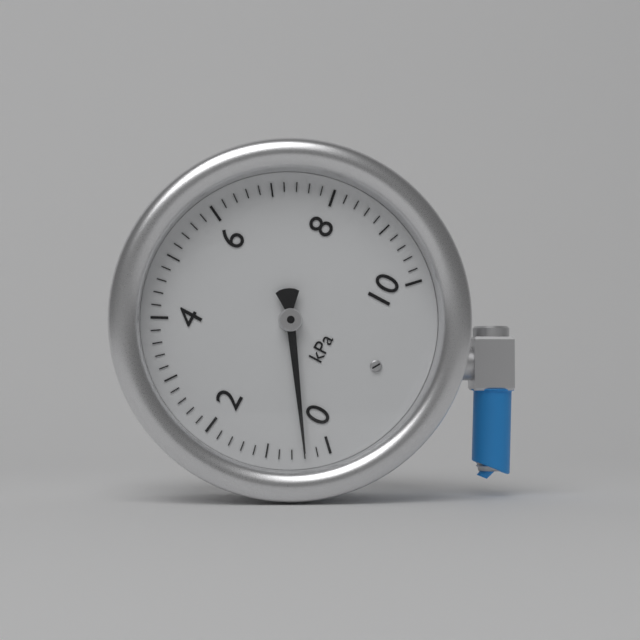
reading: 0.4 kPa
